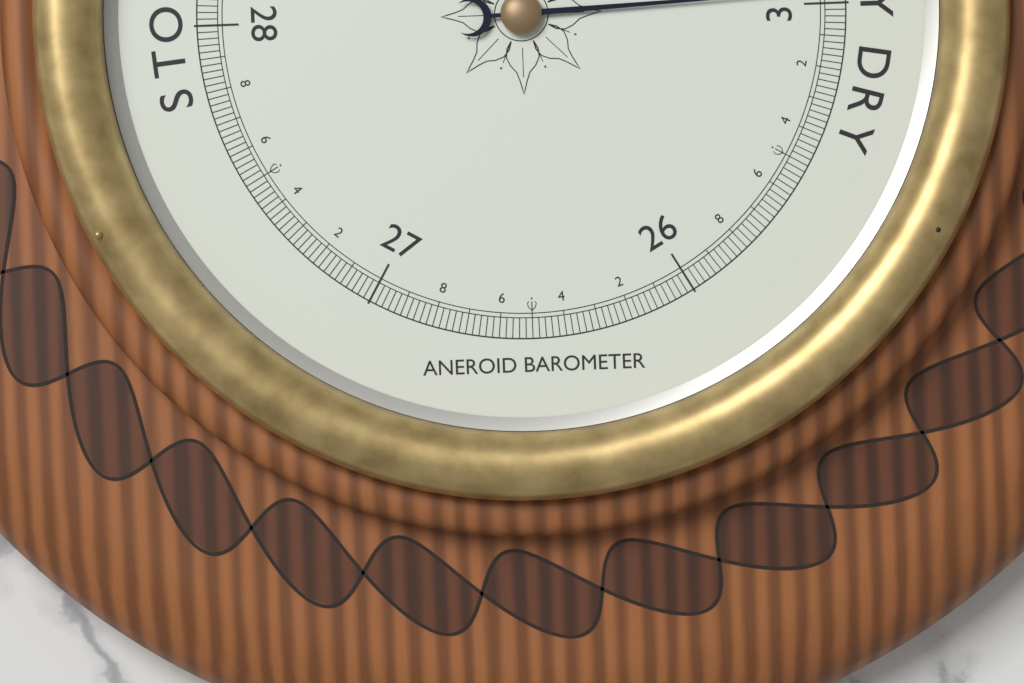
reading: 30.96 inHg
